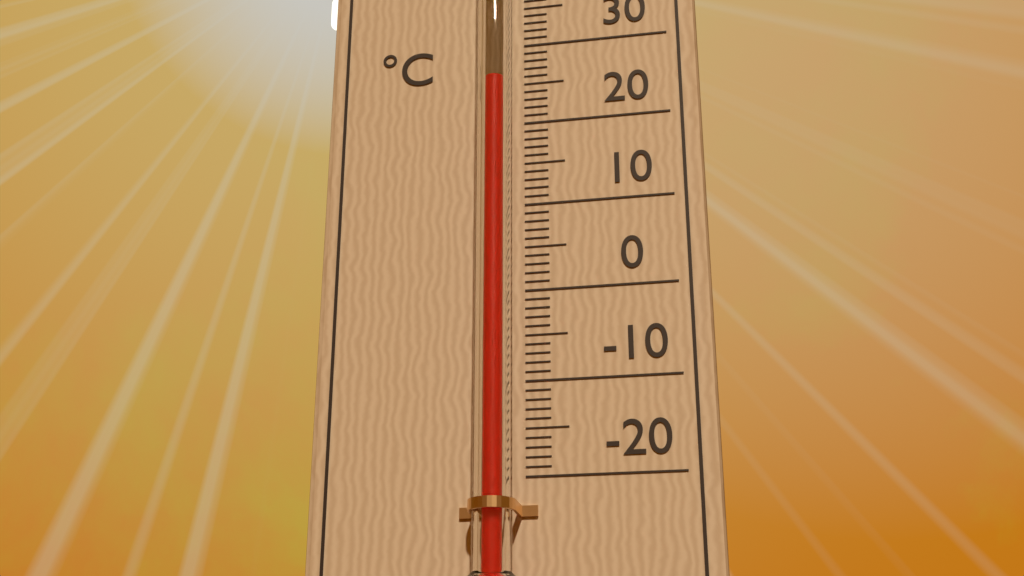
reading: 24 °C
